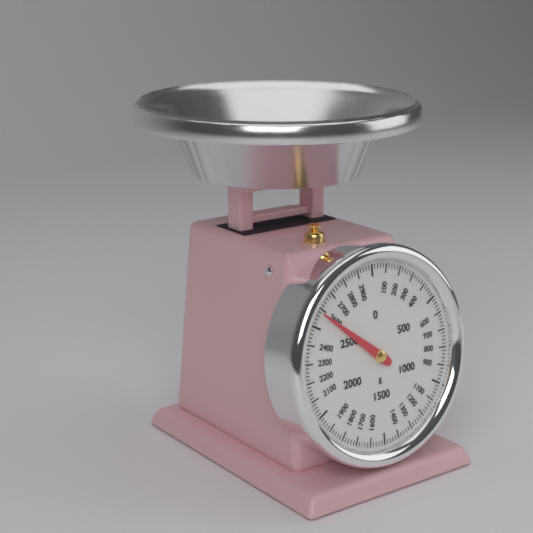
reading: 2580 g
